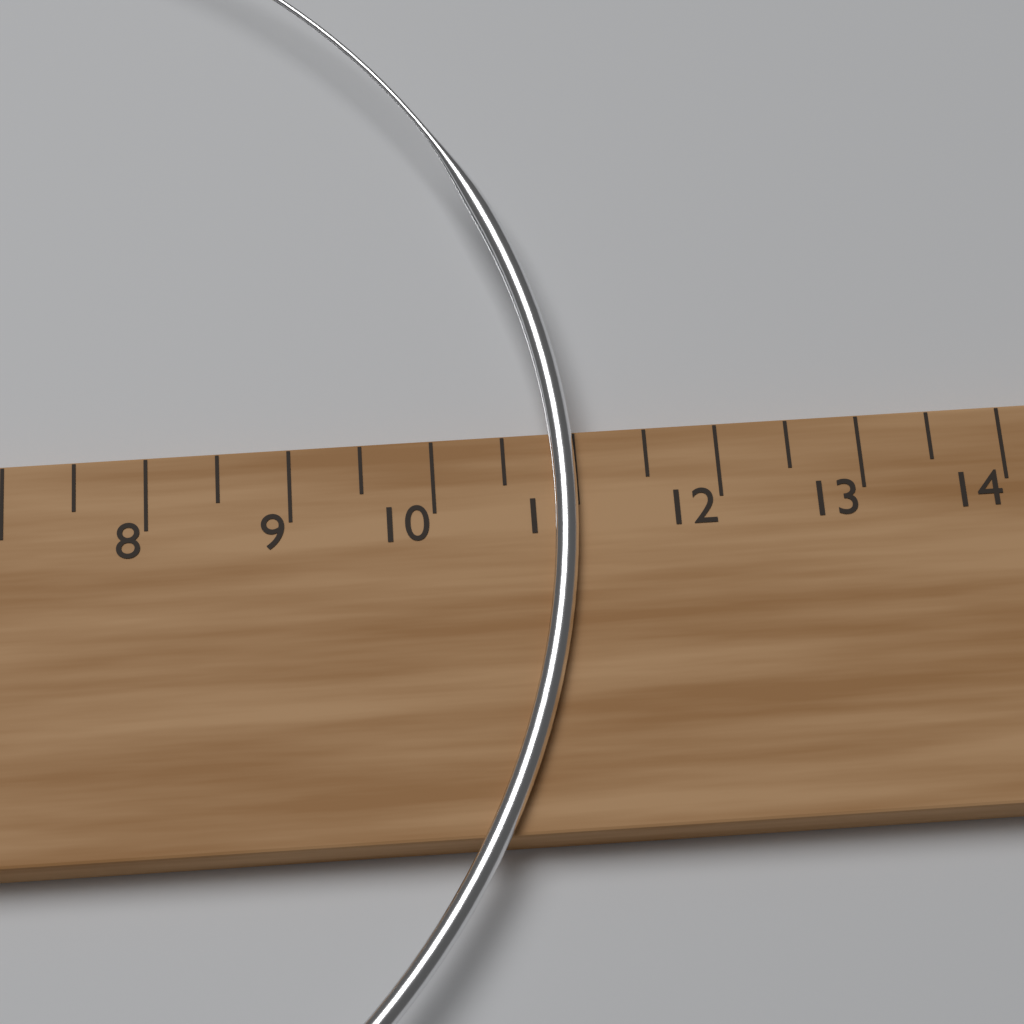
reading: 11.0 cm
